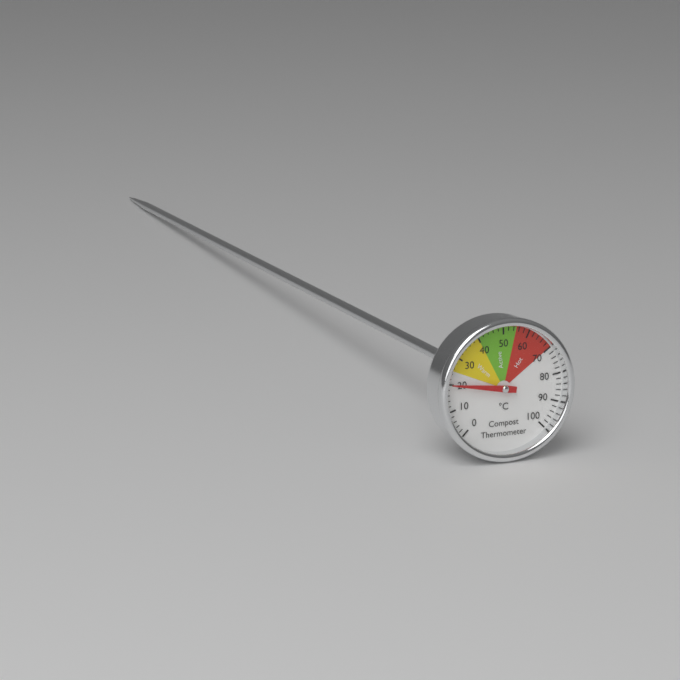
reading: 20 °C
